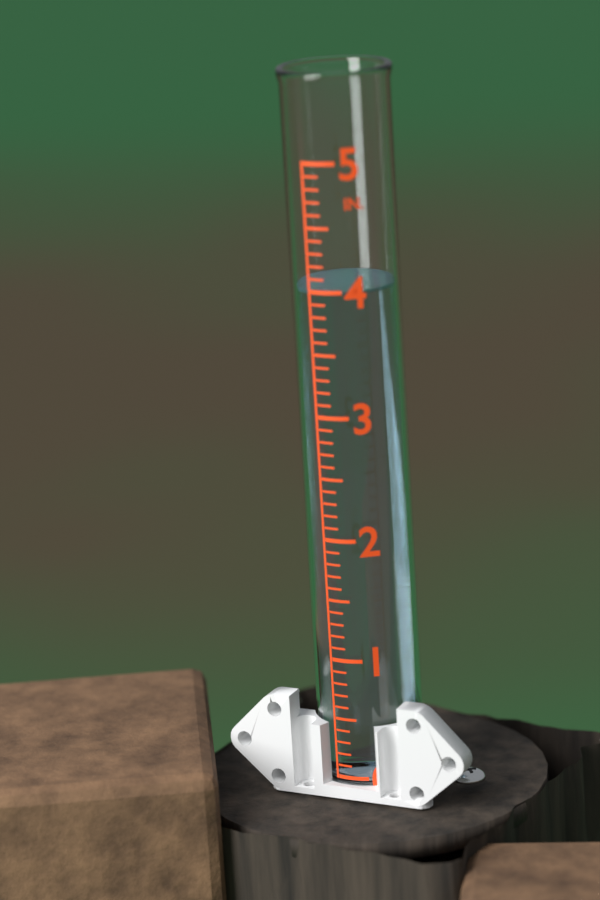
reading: 4.0 in
